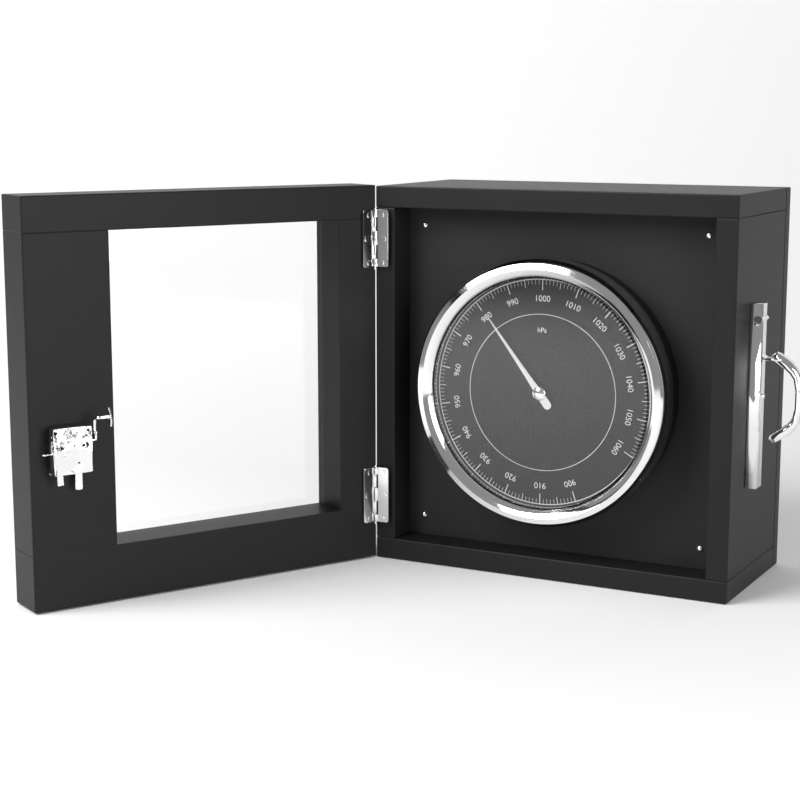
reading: 981 hPa
